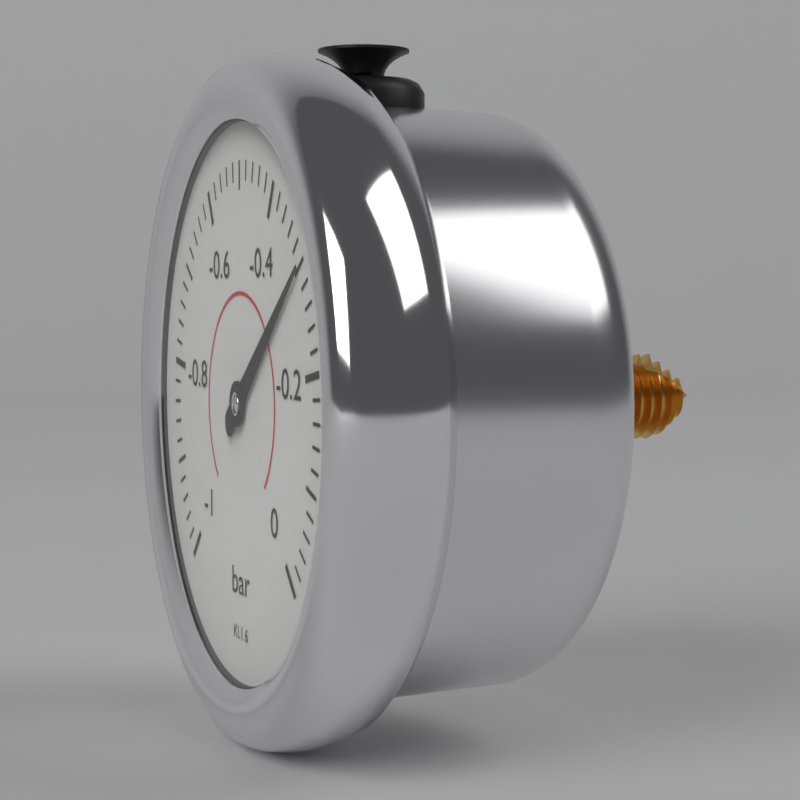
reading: -0.30 bar
